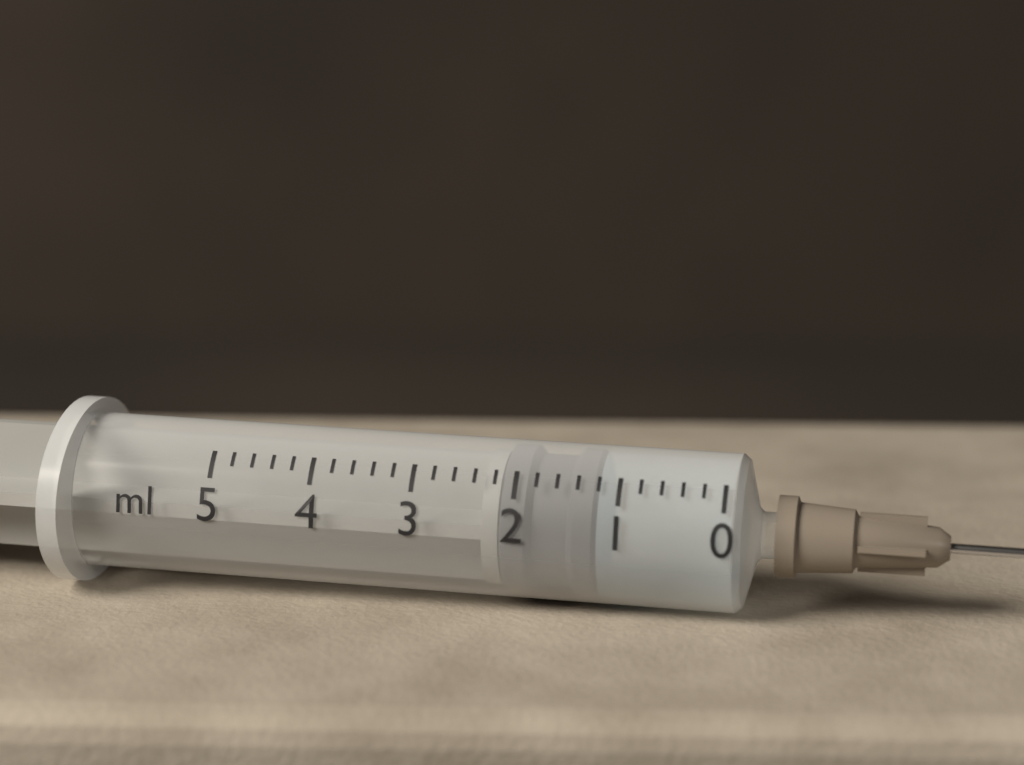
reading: 1.2 ml
